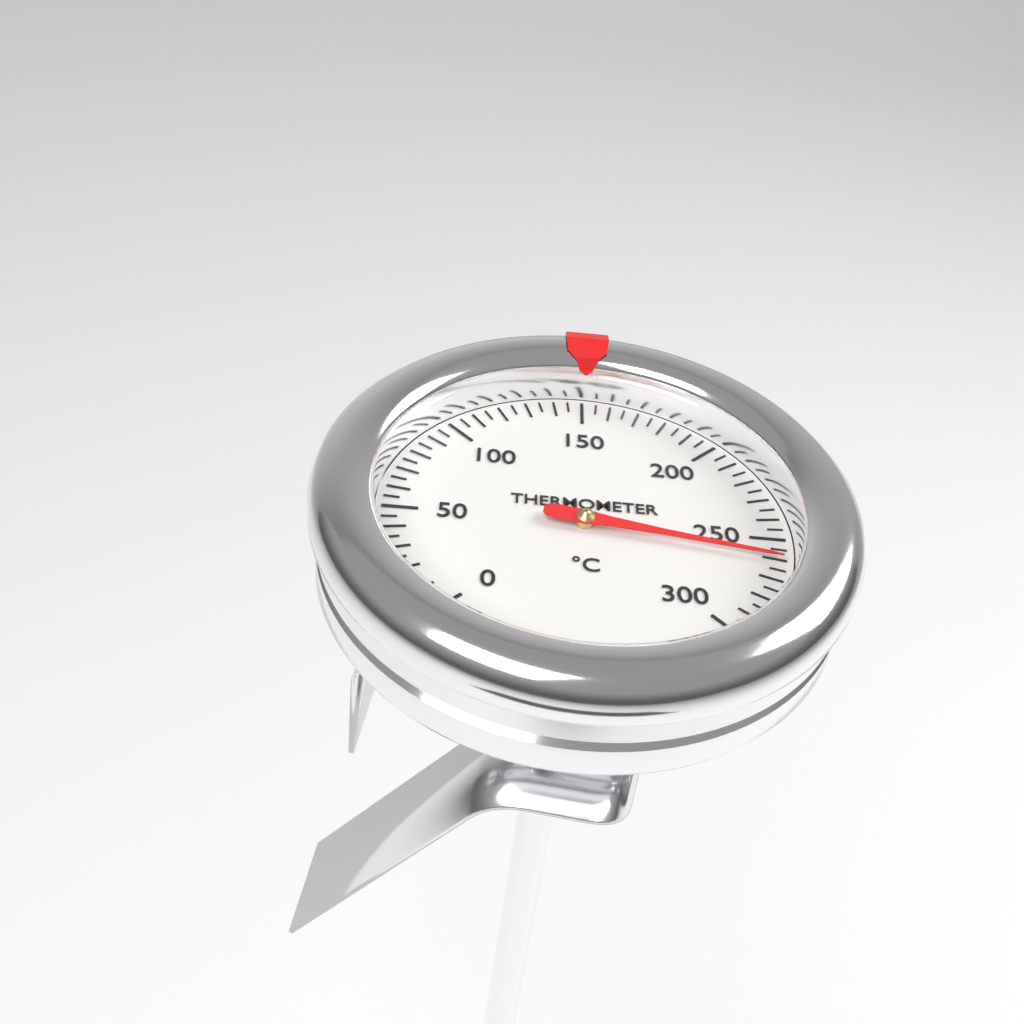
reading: 260 °C
